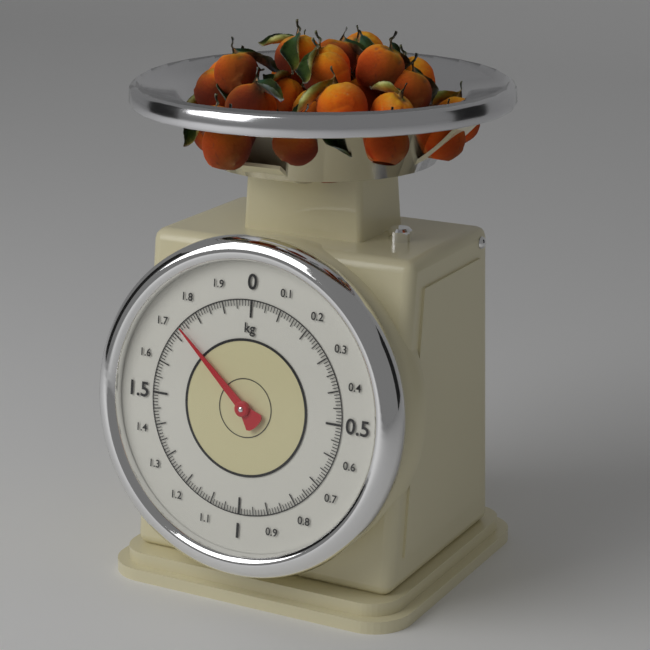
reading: 1.73 kg
